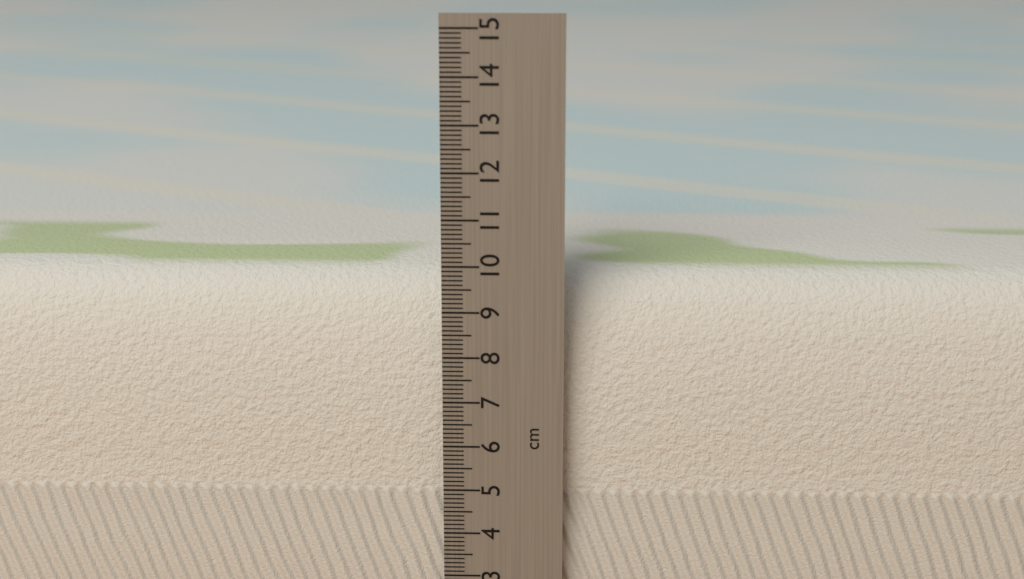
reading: 9.7 cm
